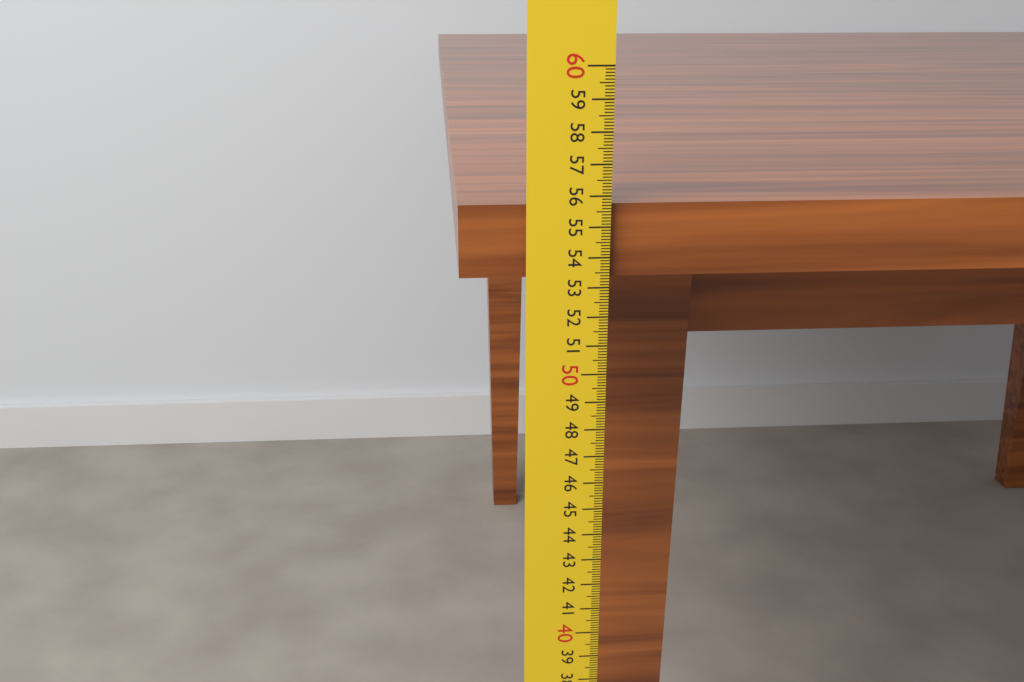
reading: 55.7 cm
